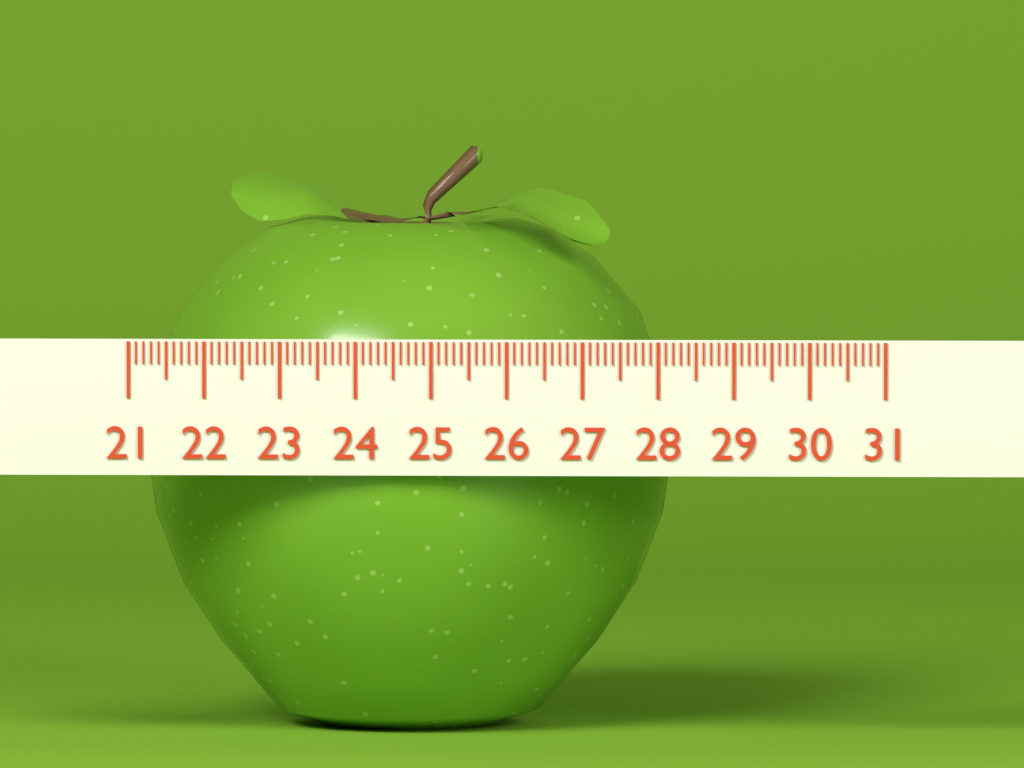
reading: 28.1 (no unit)
